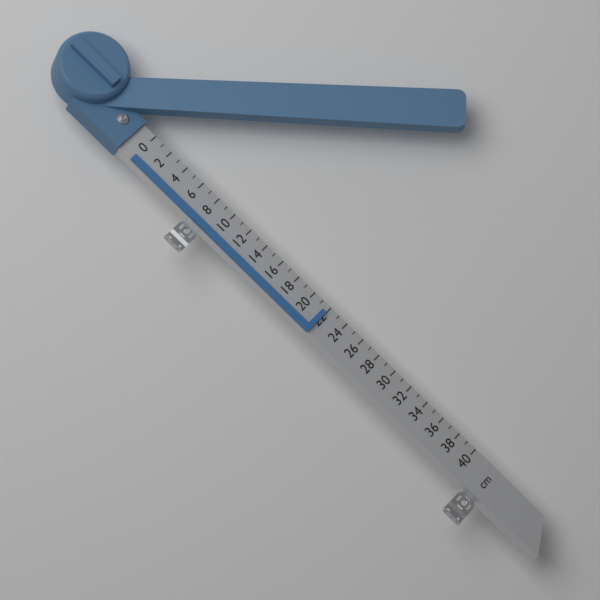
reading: 22 cm
